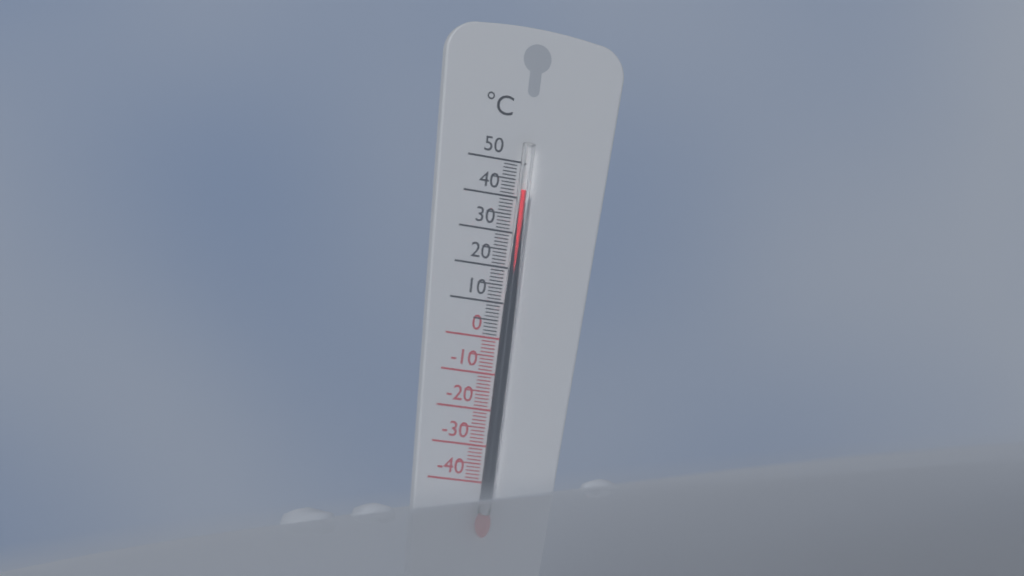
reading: 42 °C
